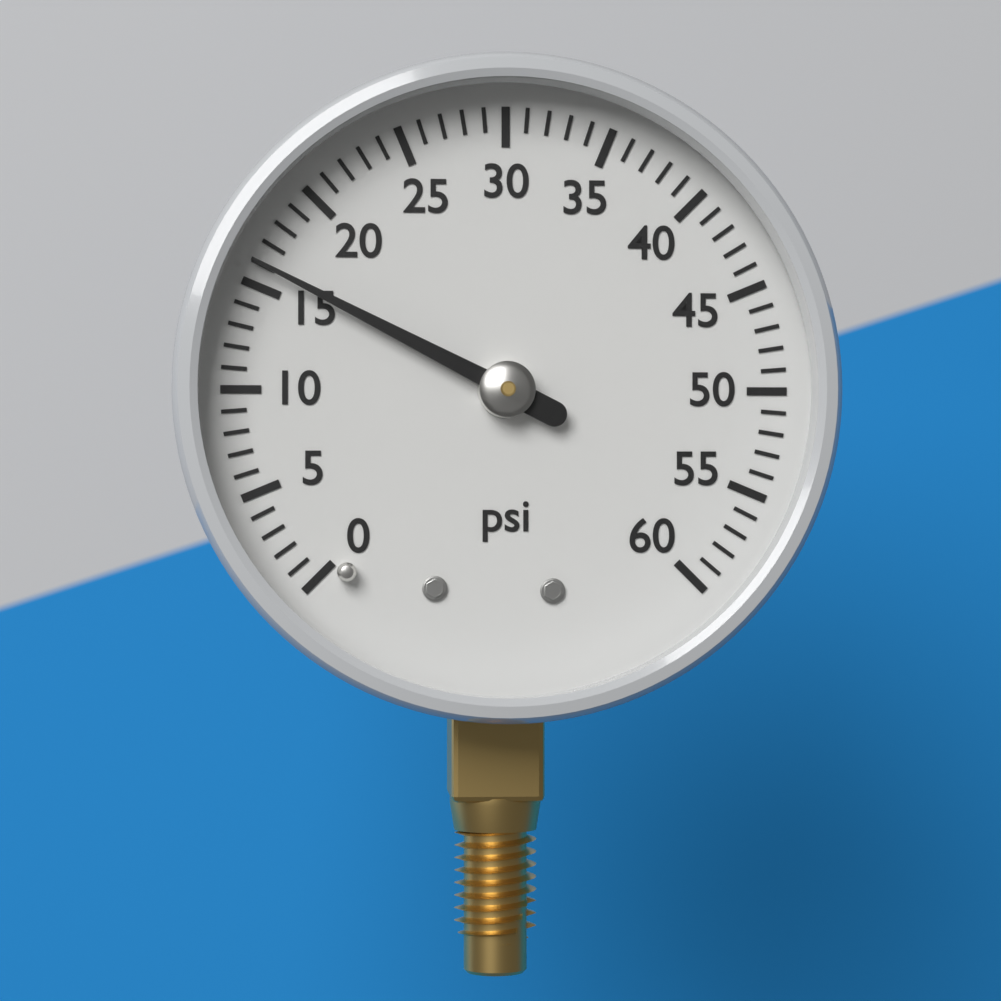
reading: 16 psi
